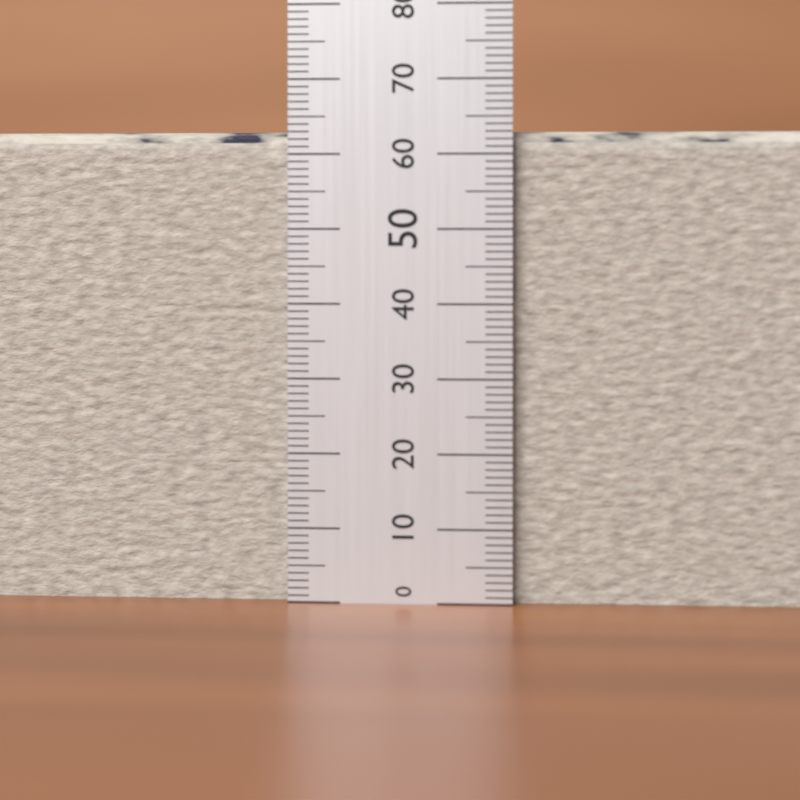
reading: 64 (no unit)
